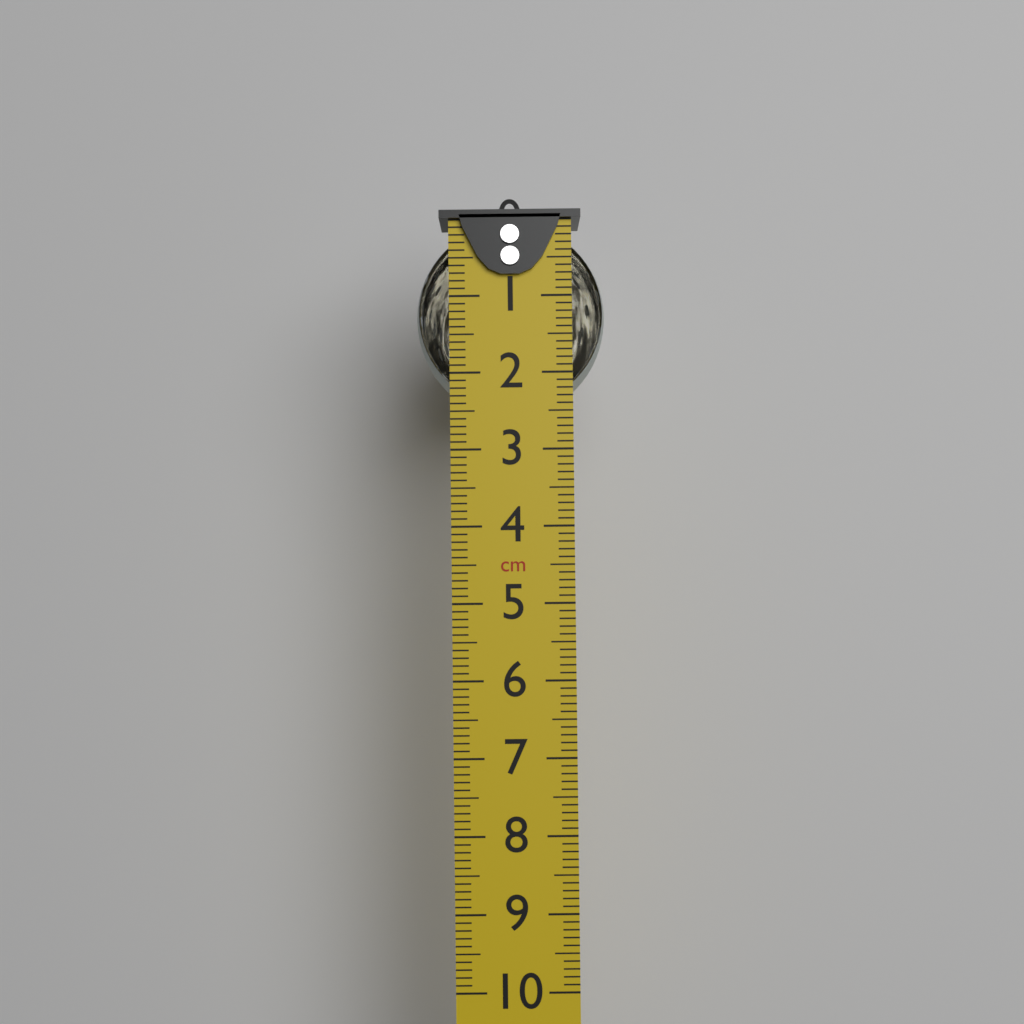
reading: 2.5 cm
